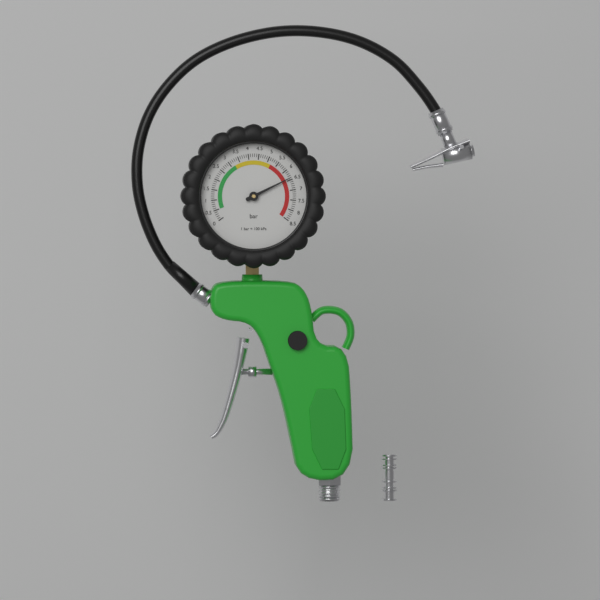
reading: 6.4 bar
